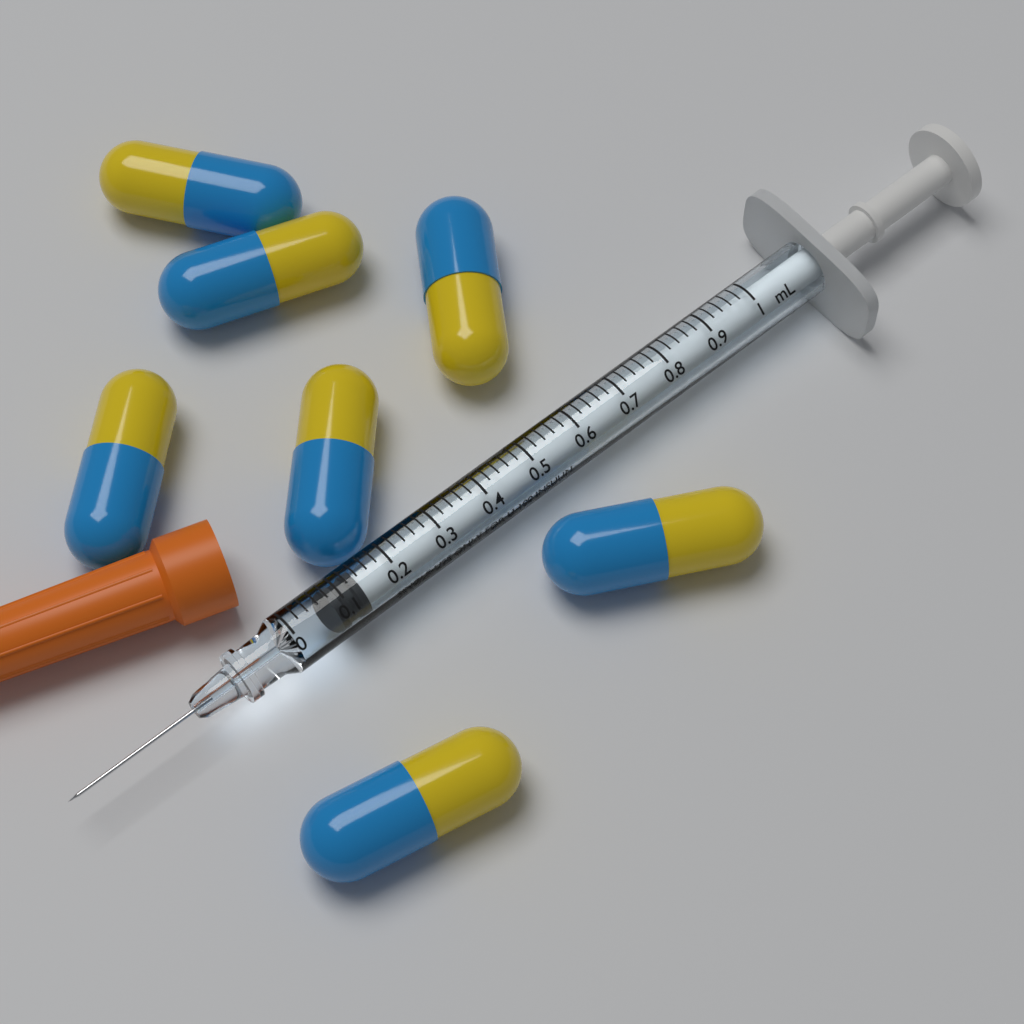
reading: 0.08 mL
